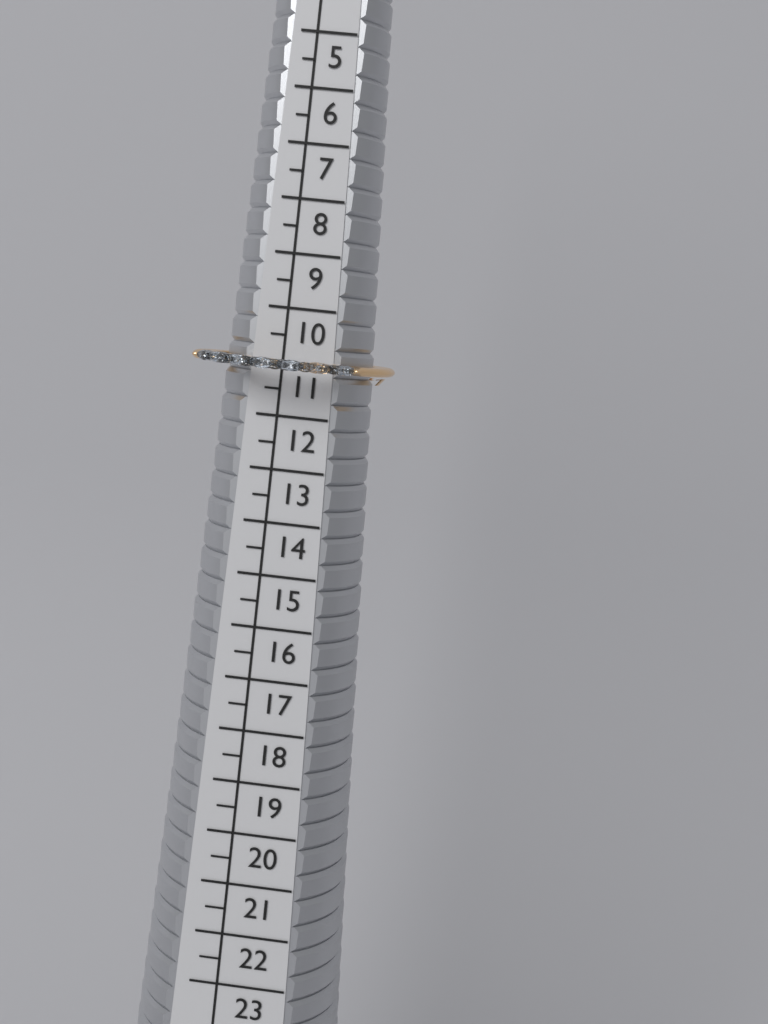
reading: 11.5 (no unit)
